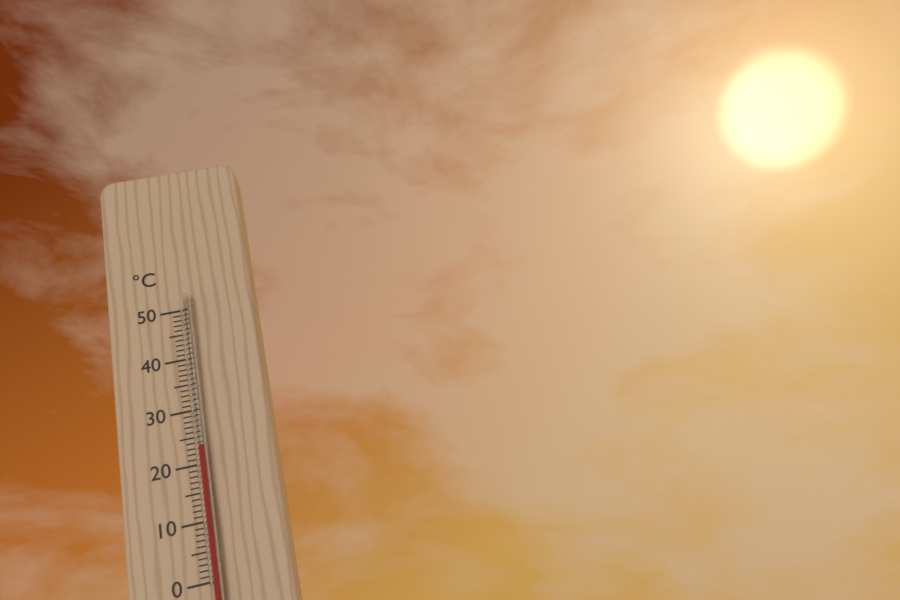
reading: 23 °C
